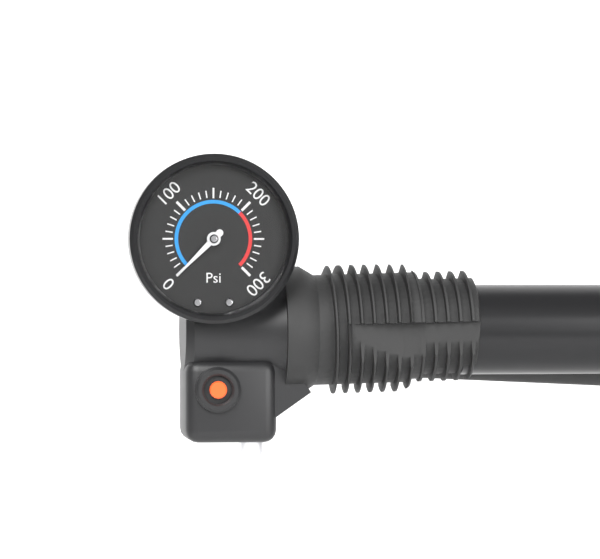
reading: 0 psi
